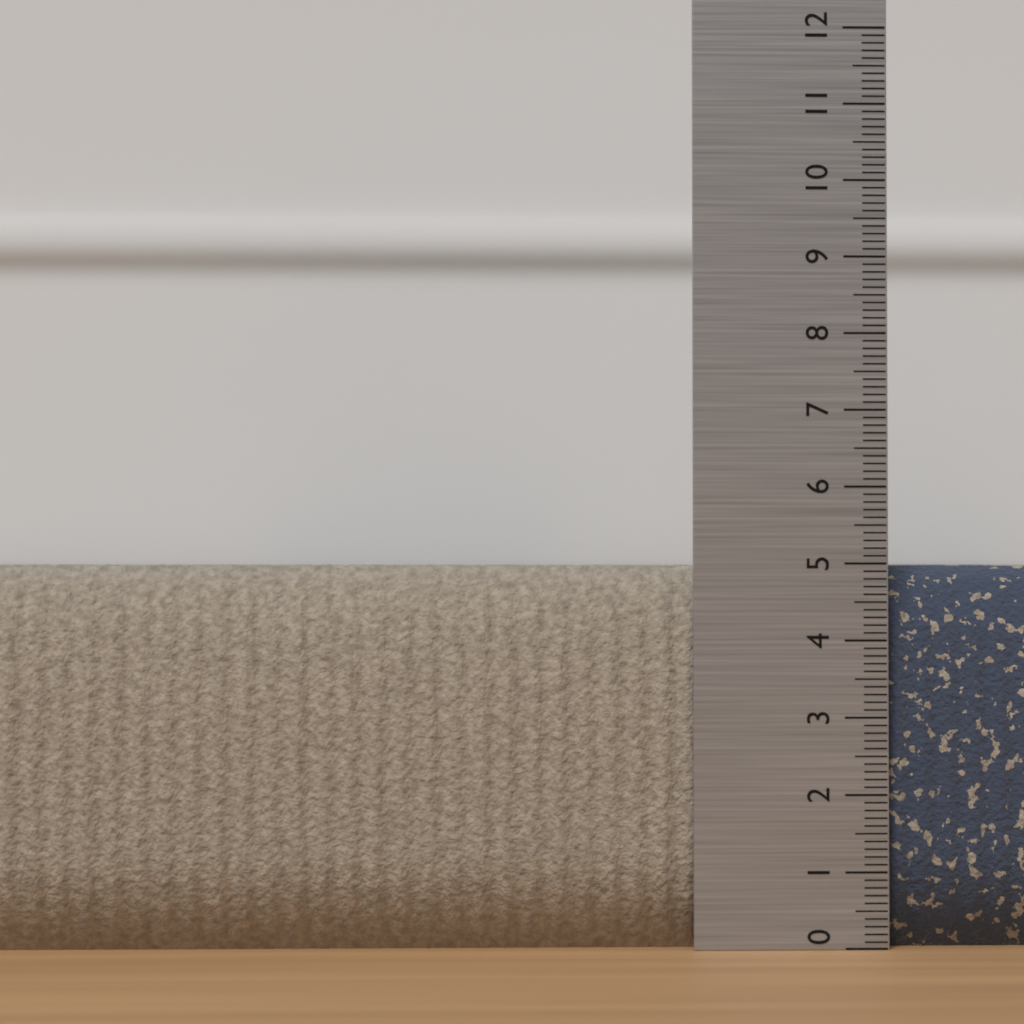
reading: 5.0 (no unit)
